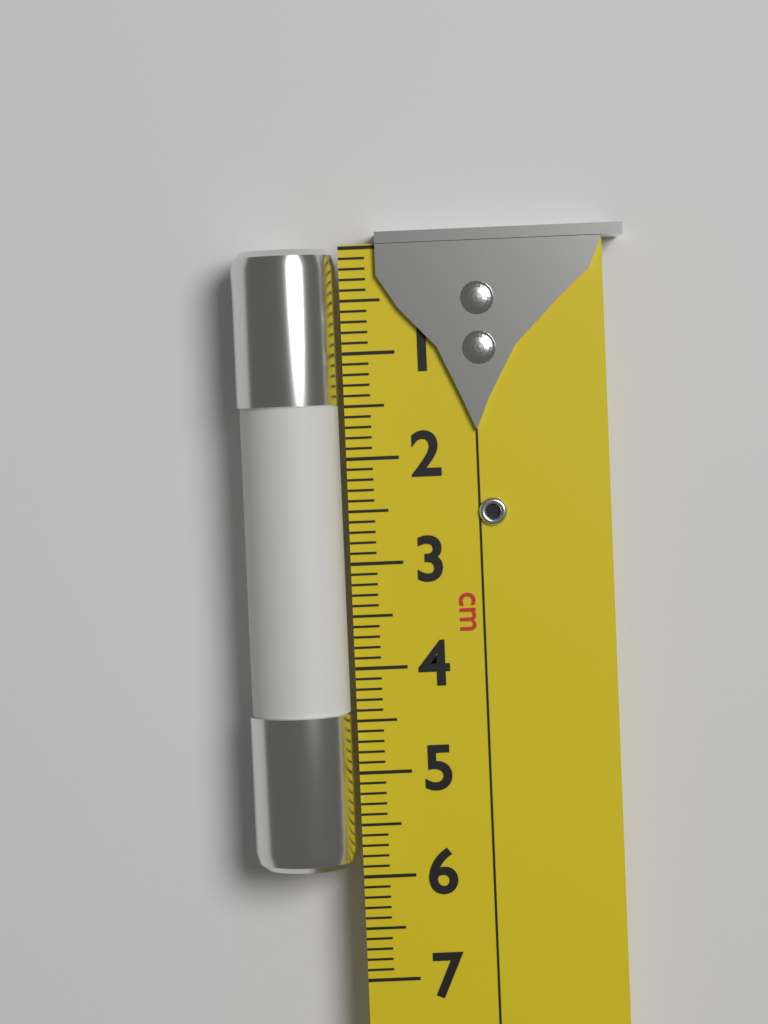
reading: 5.9 cm
